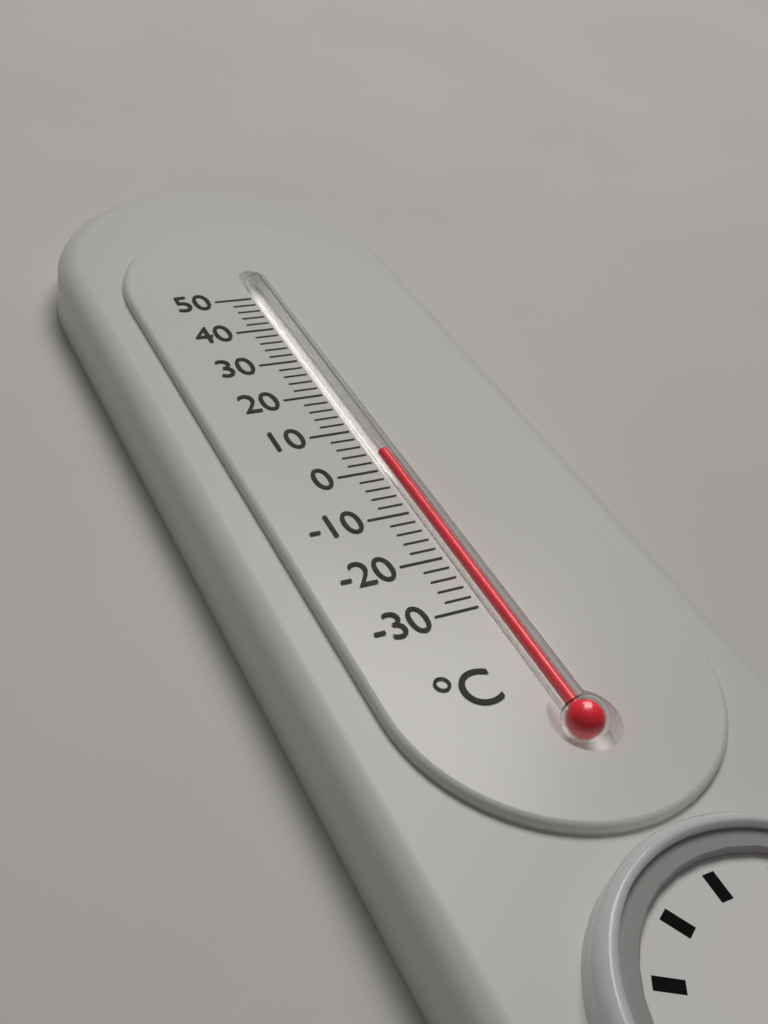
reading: 4 °C
